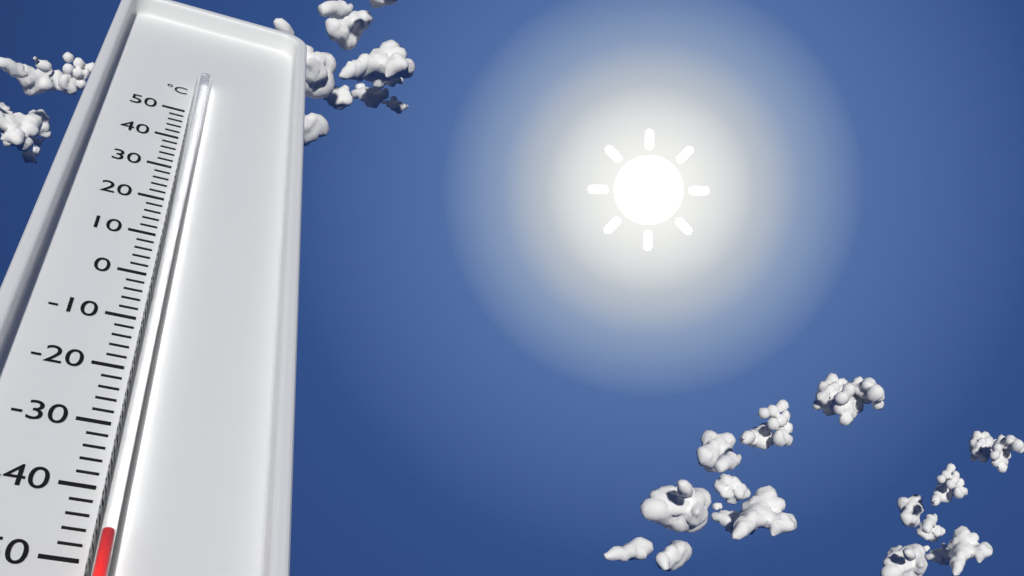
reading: -48 °C
